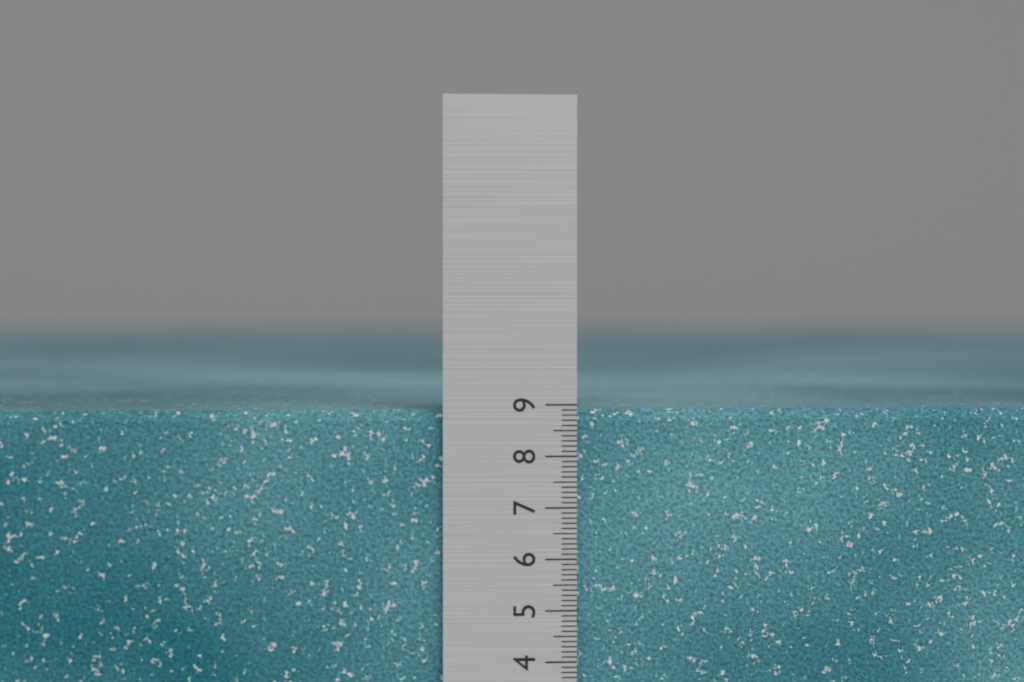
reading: 8.9 cm
